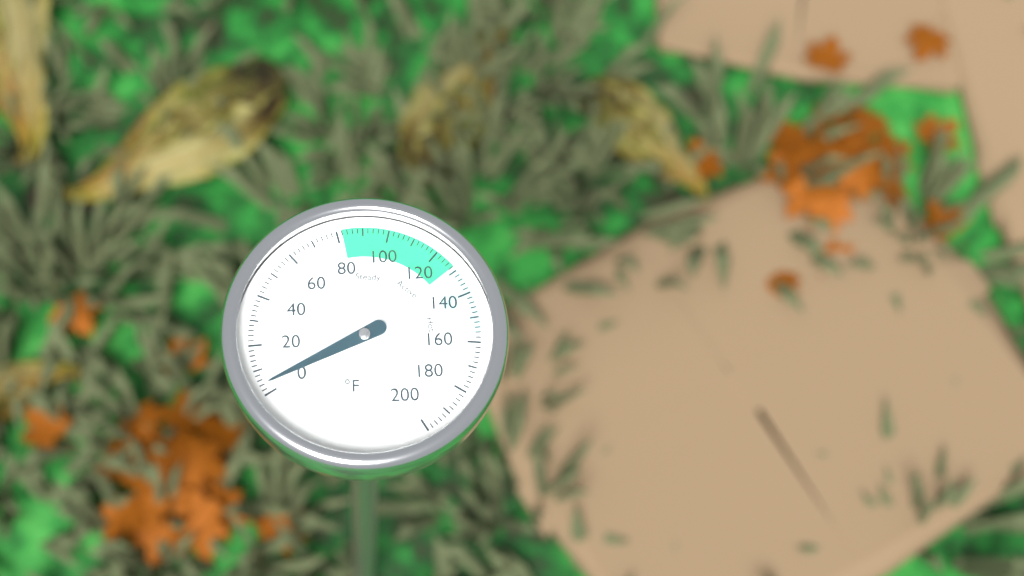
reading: 4 °F
